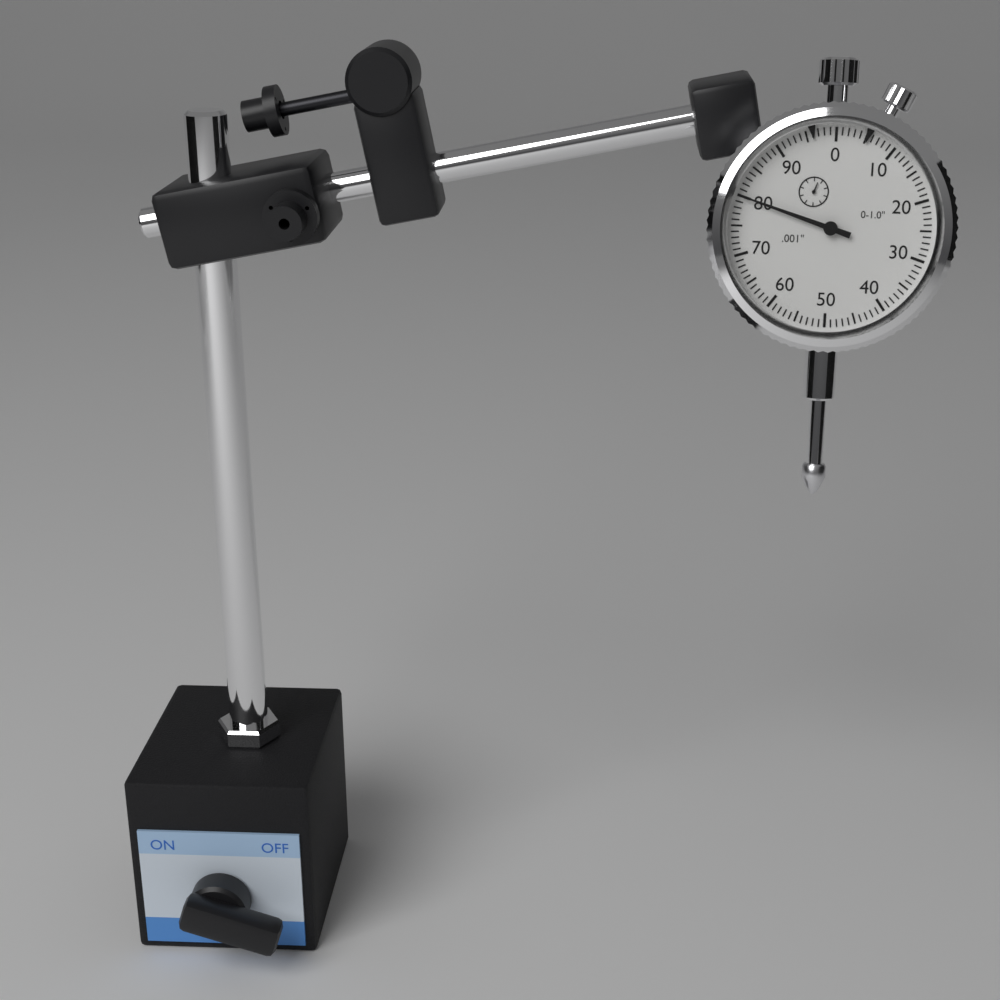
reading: 0.080 in
